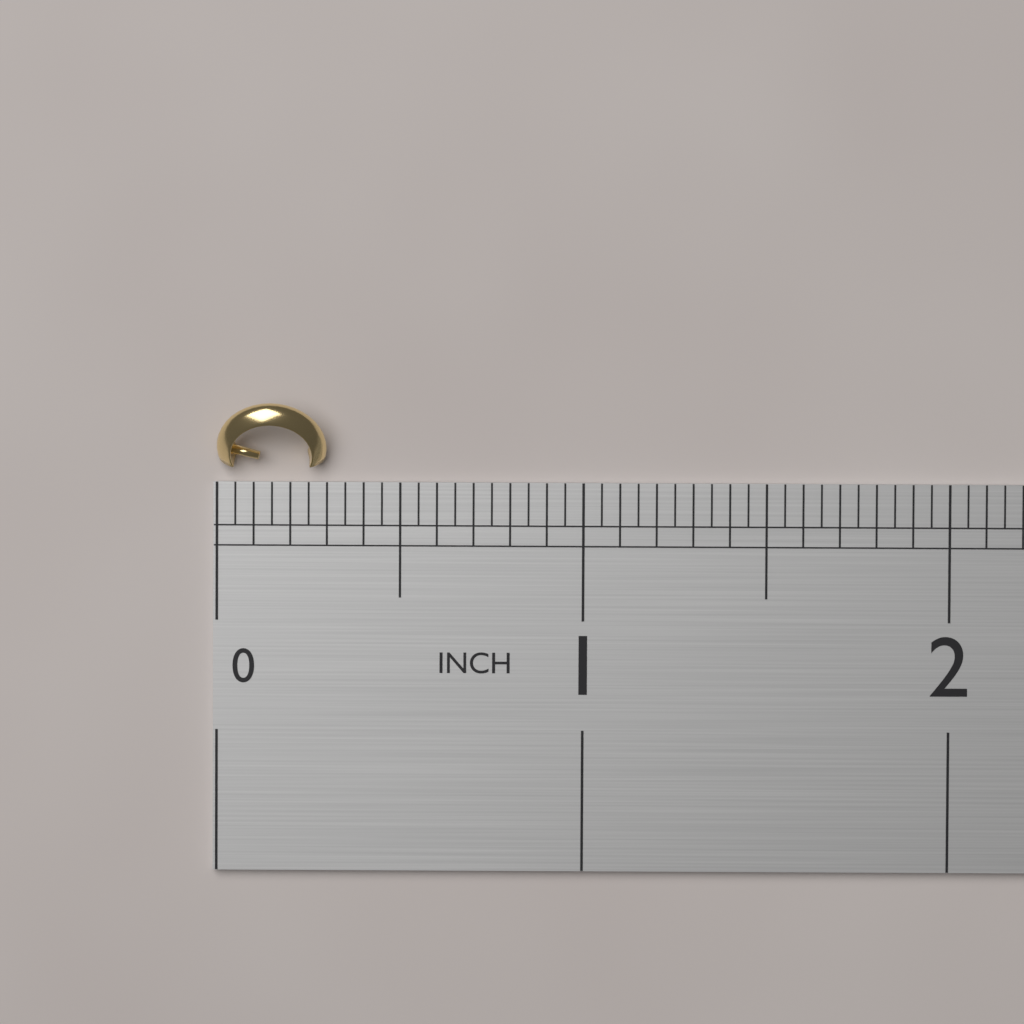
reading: 0.30 in
